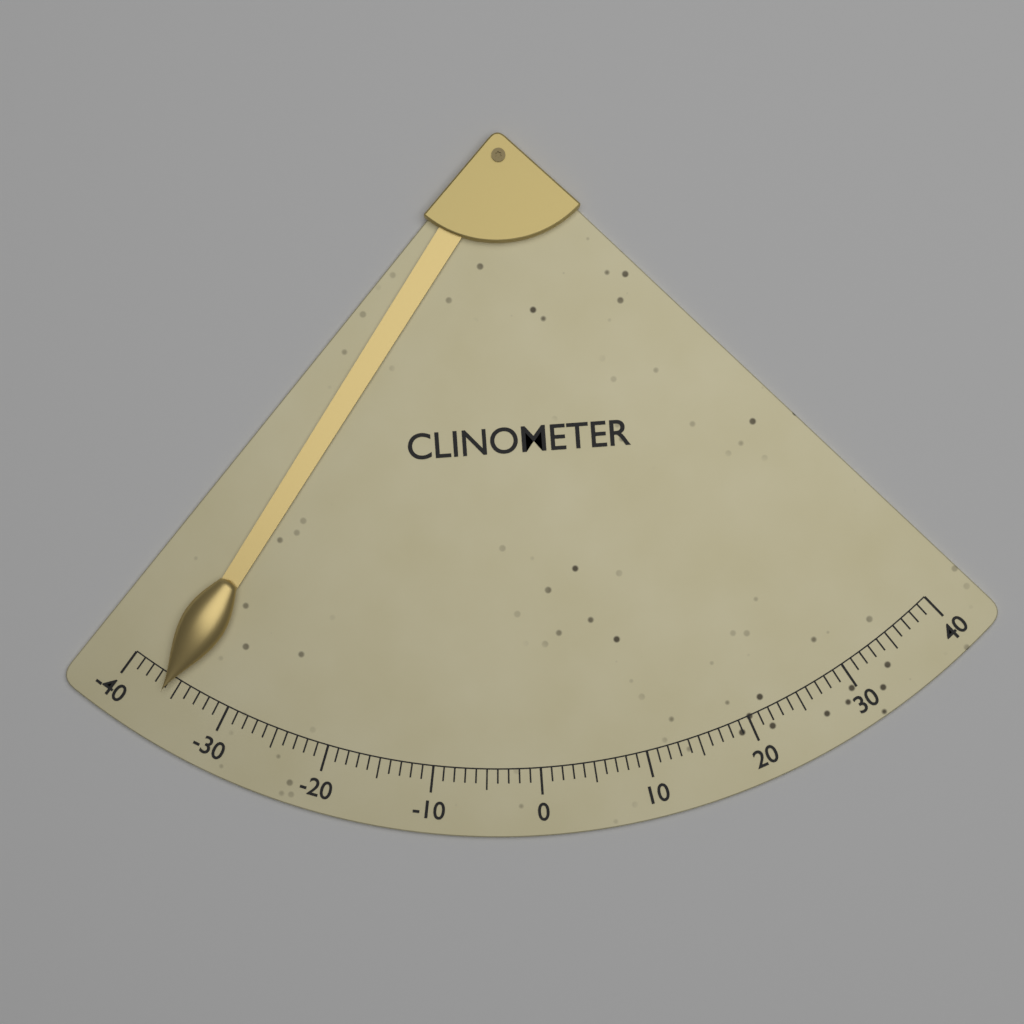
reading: -36 (no unit)
